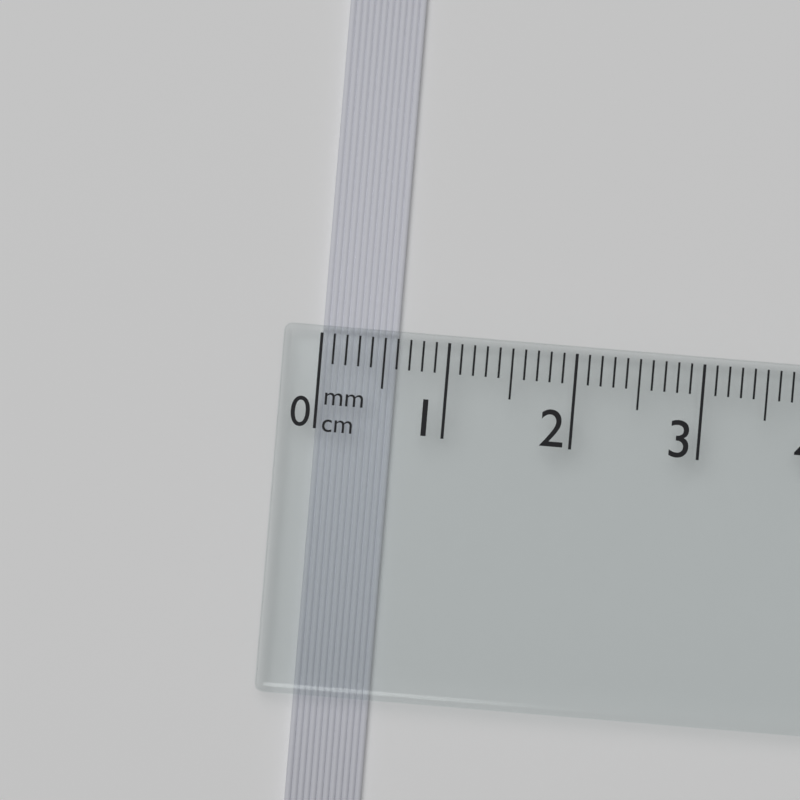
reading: 0.6 cm
